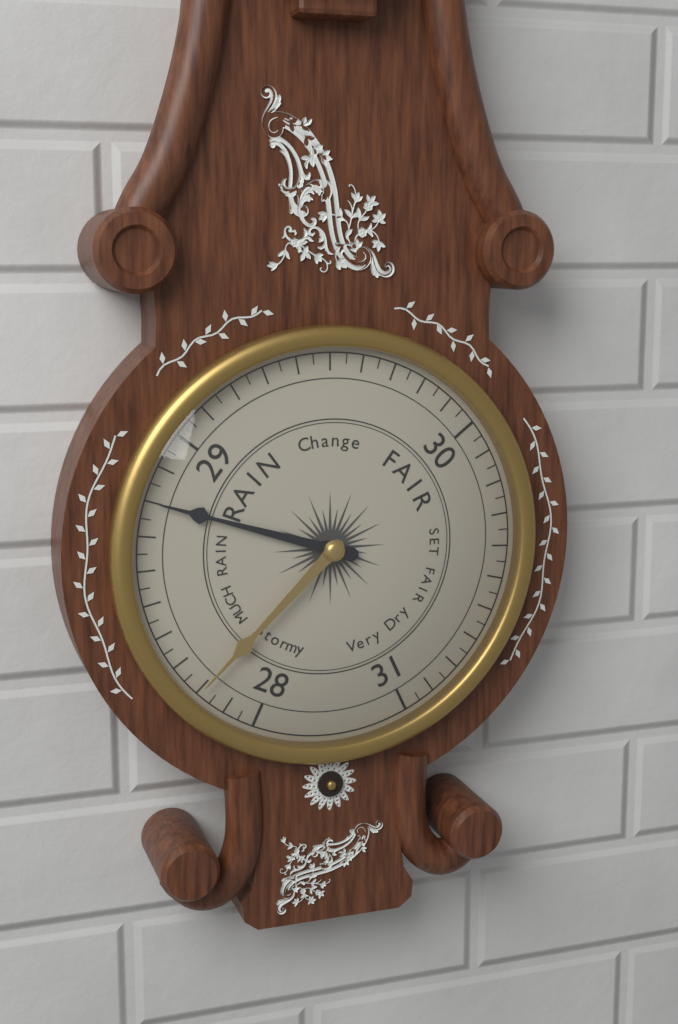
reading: 28.80 (no unit)
